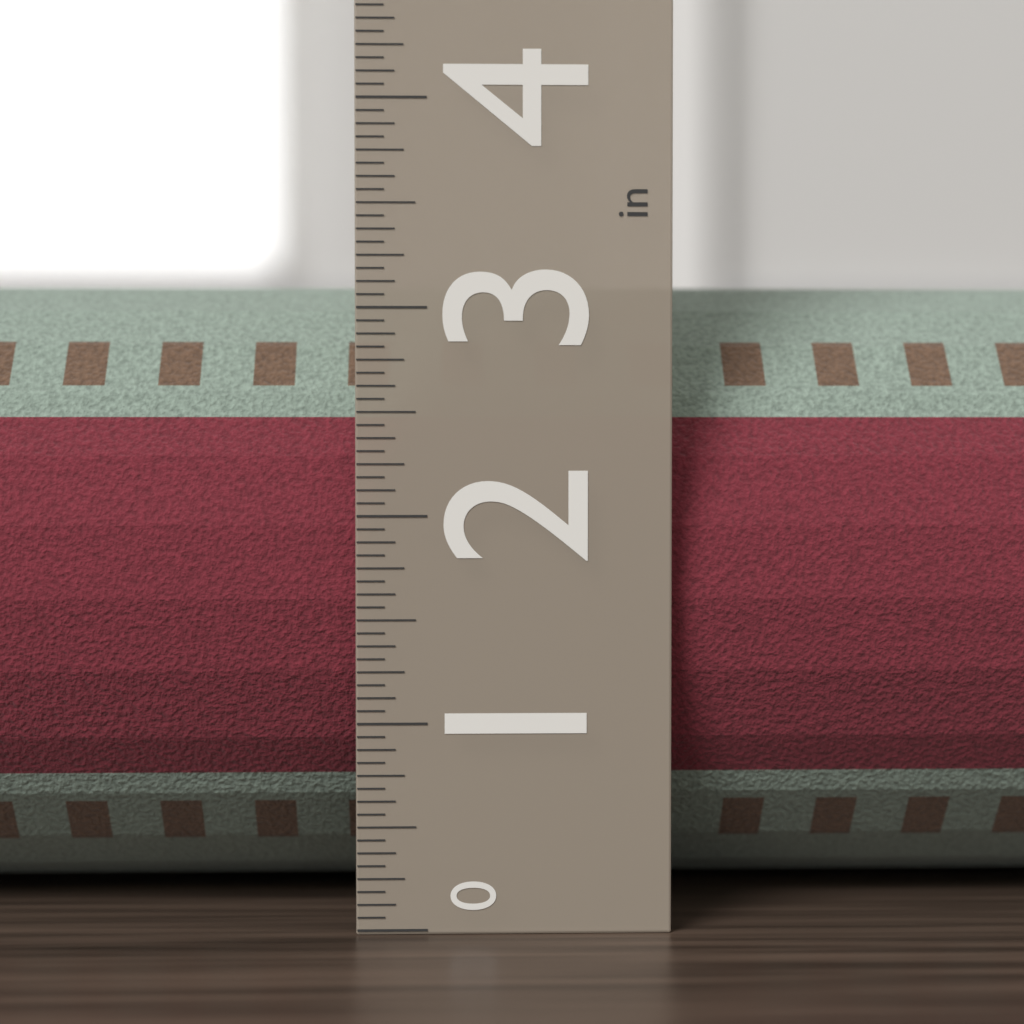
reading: 3.1875 in
